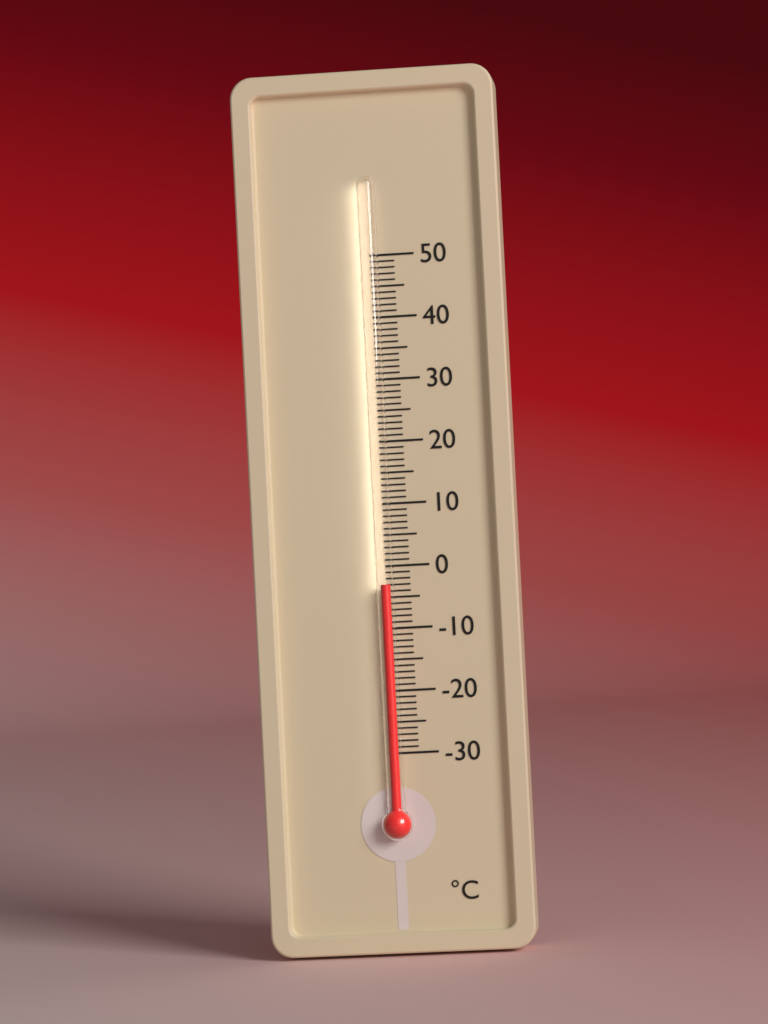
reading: -3 °C
